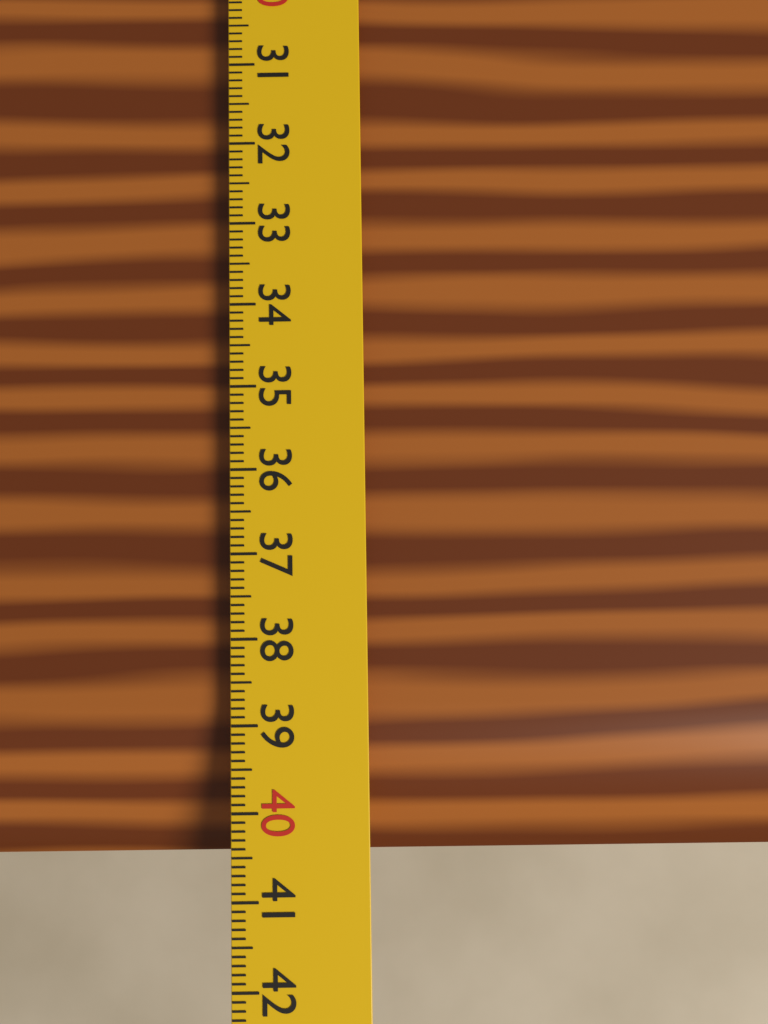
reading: 40.6 cm
